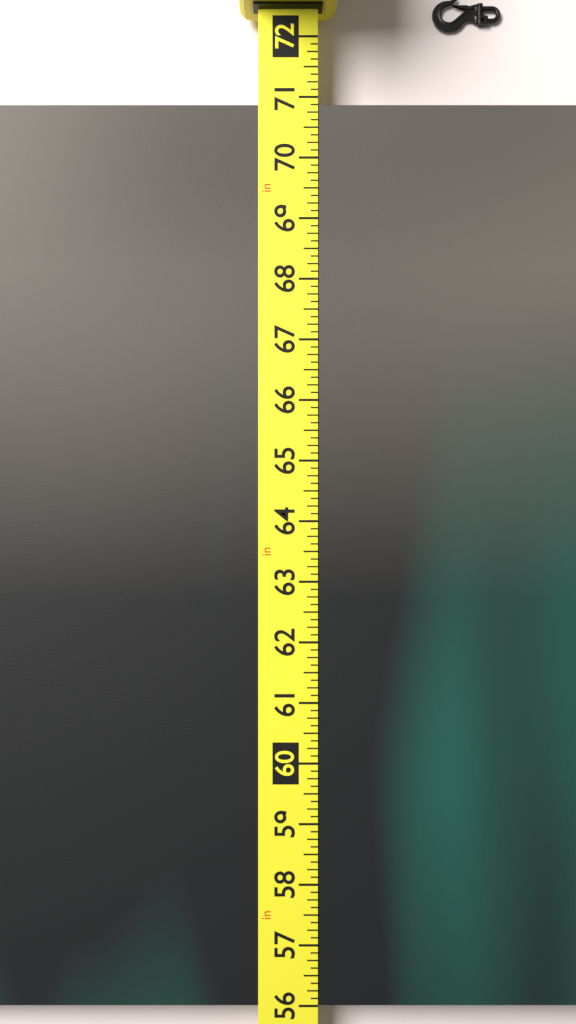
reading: 70.875 in
